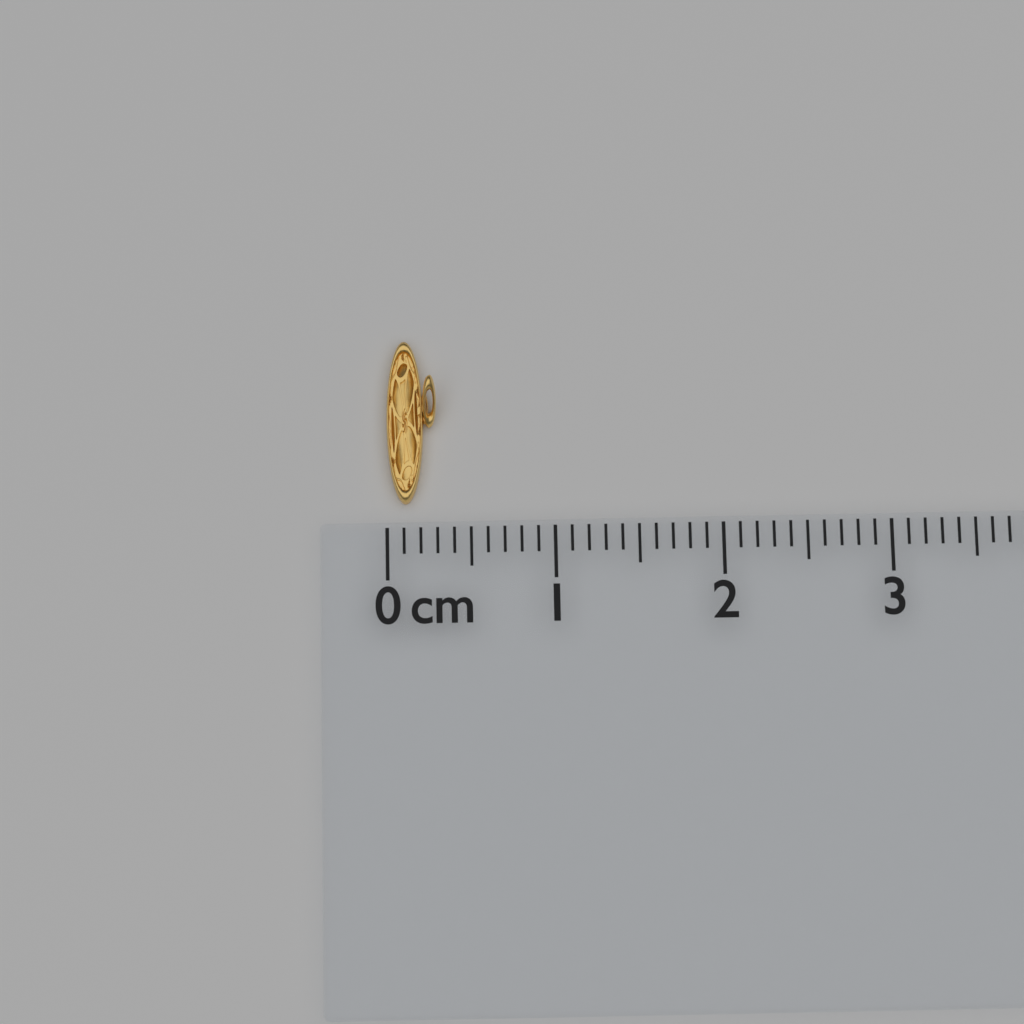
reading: 0.3 cm
